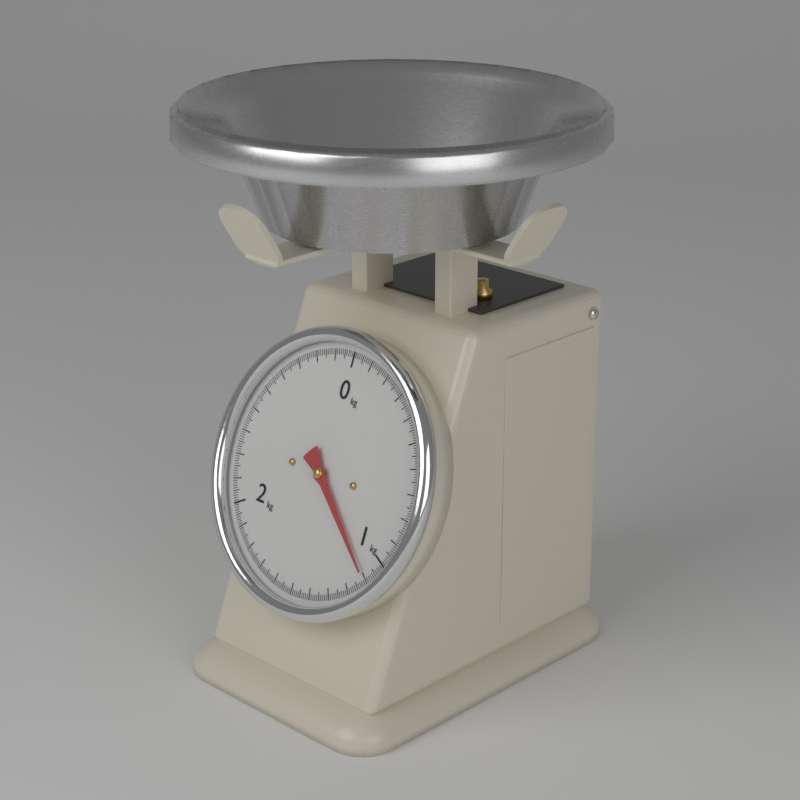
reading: 1.10 kg
